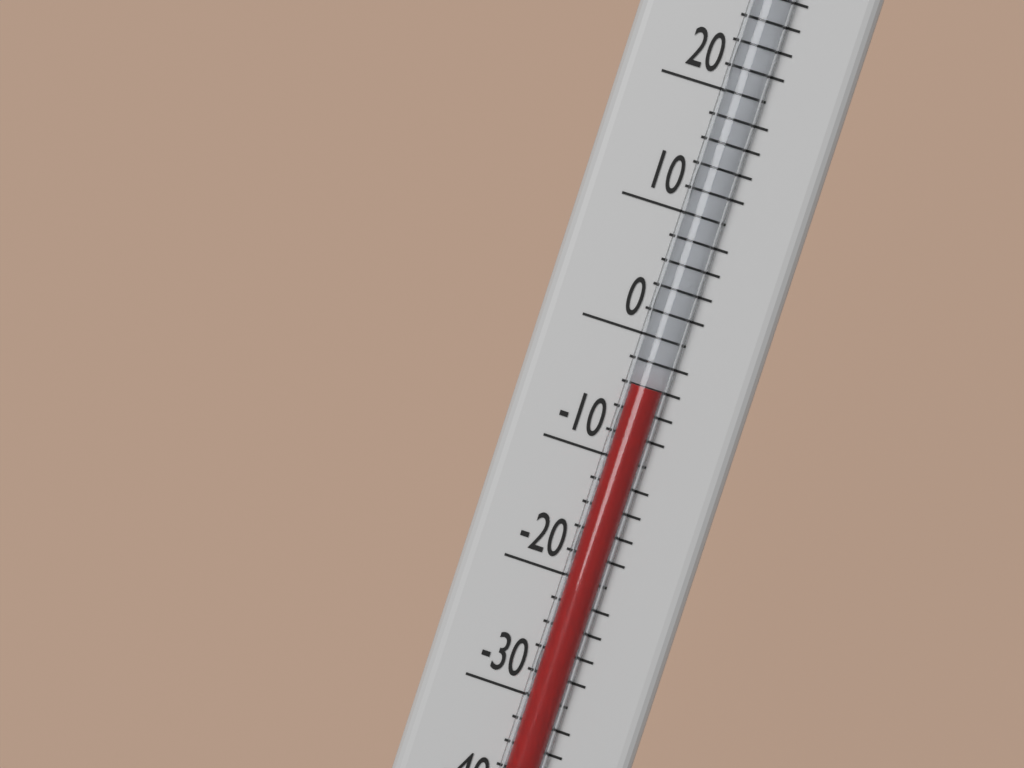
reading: -4 °F
